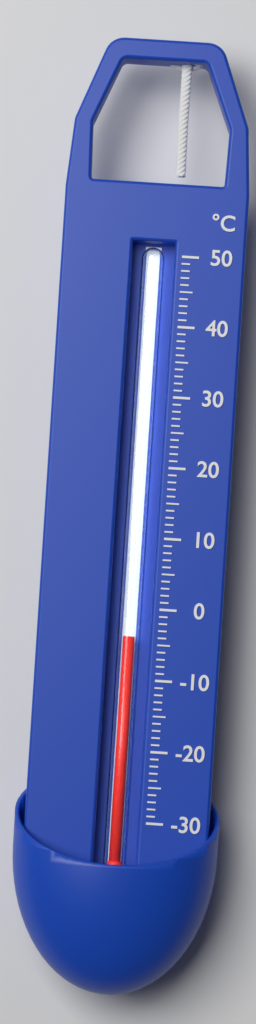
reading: -4 °C
